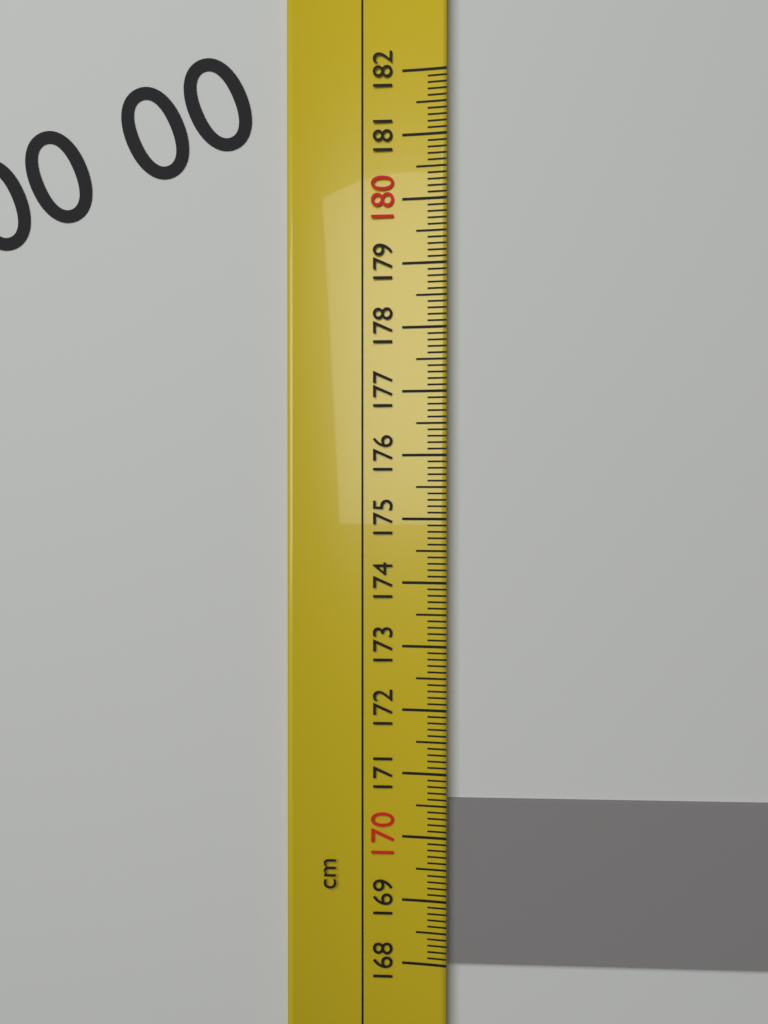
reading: 170.6 cm
